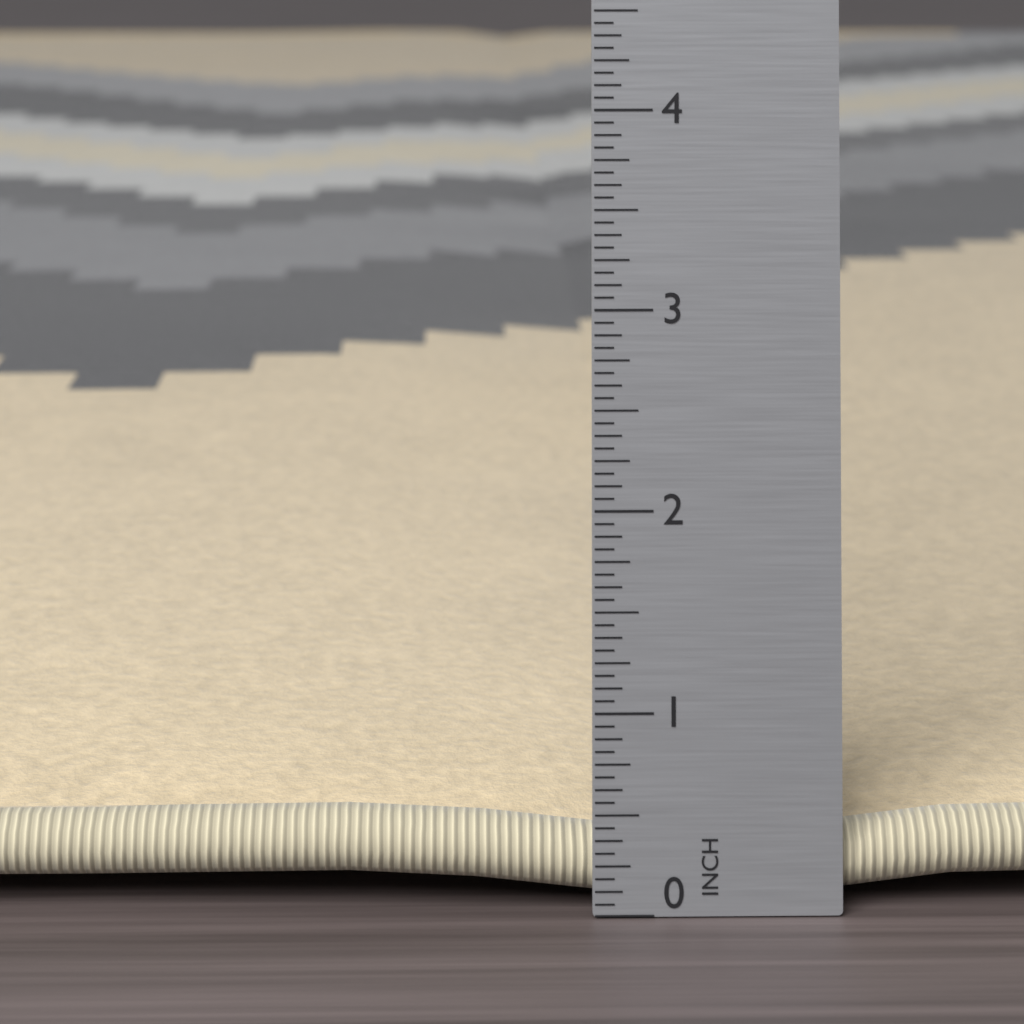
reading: 0.6250 in
